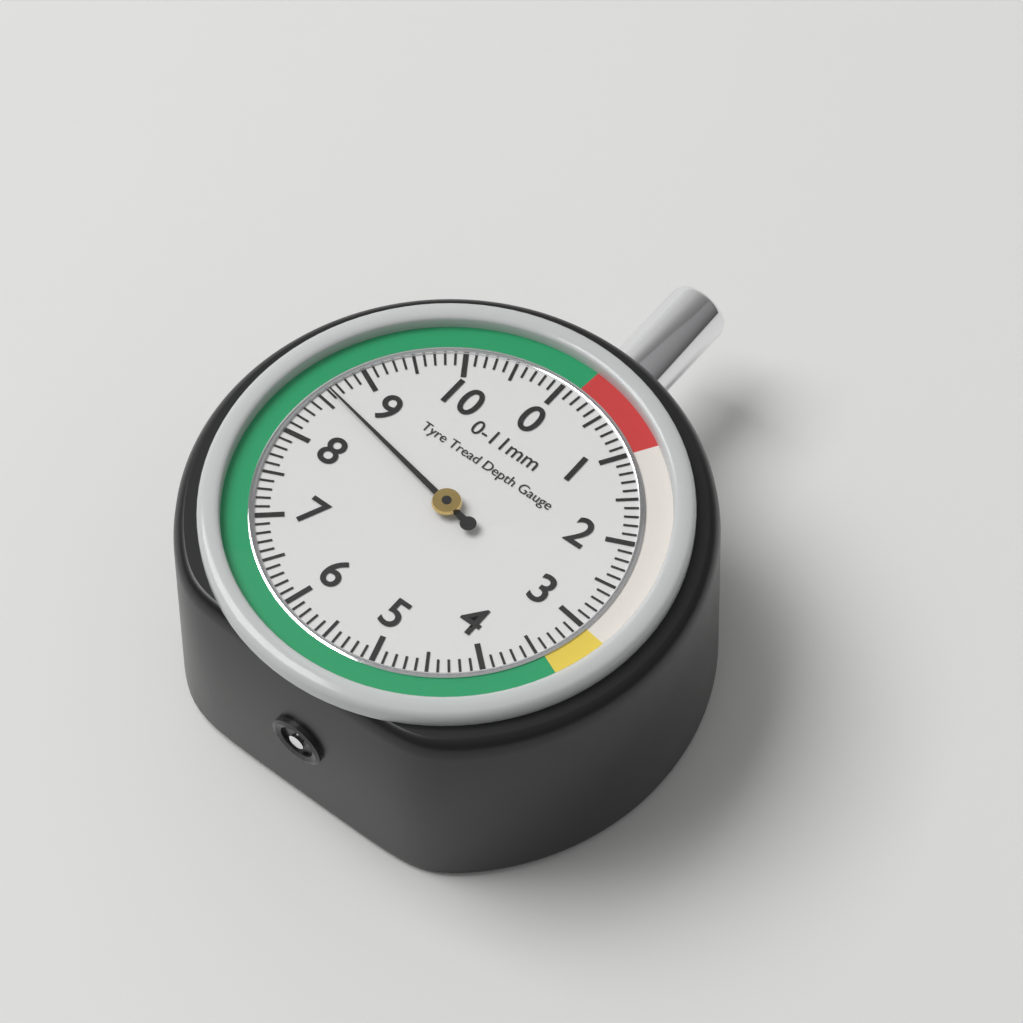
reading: 8.6 mm
